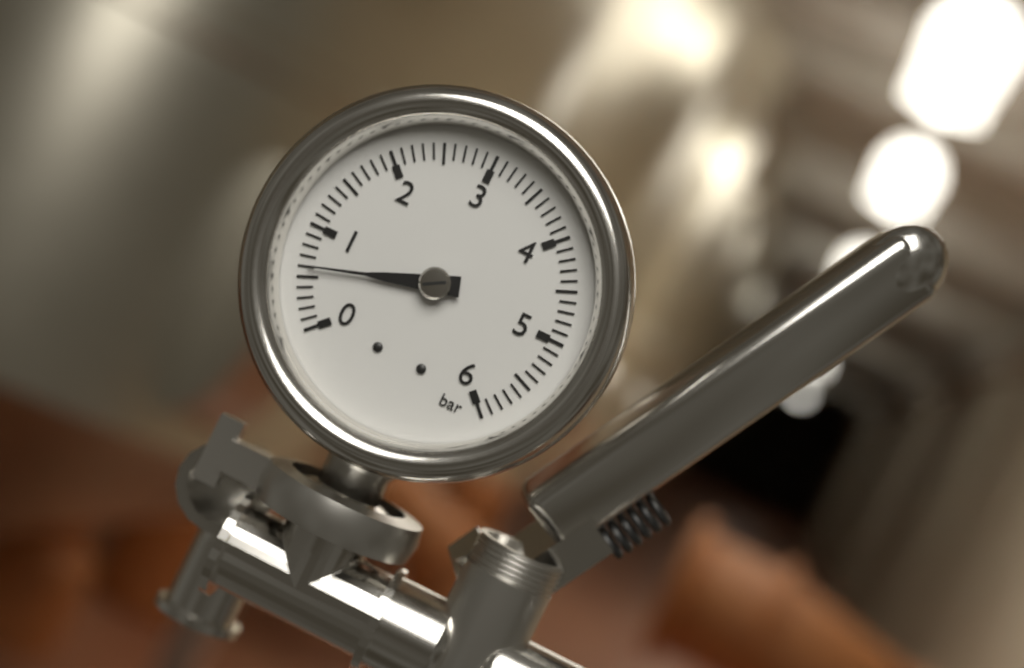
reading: 0.6 bar
